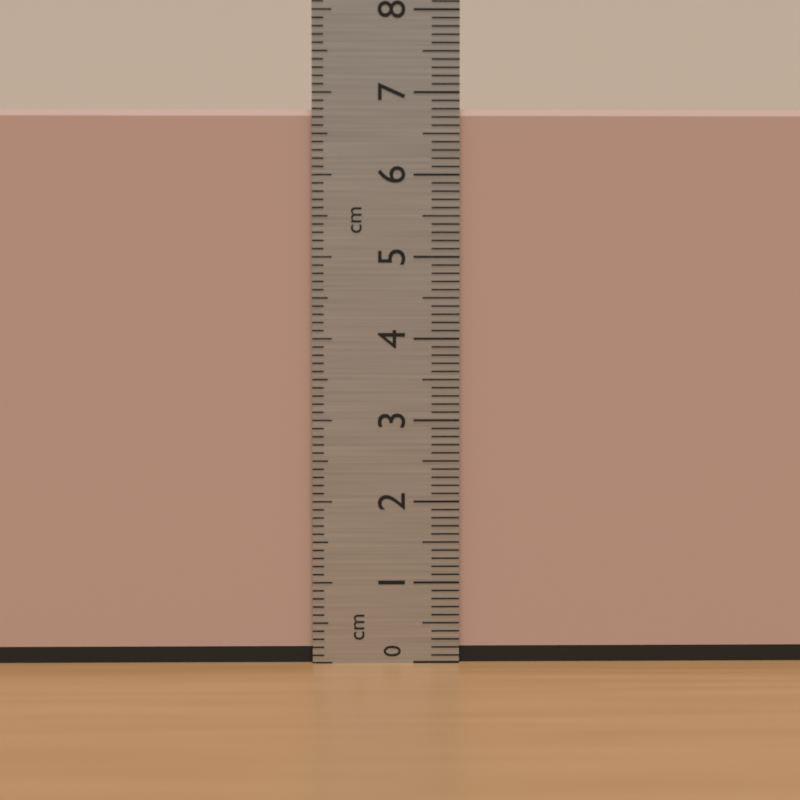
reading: 6.8 cm
